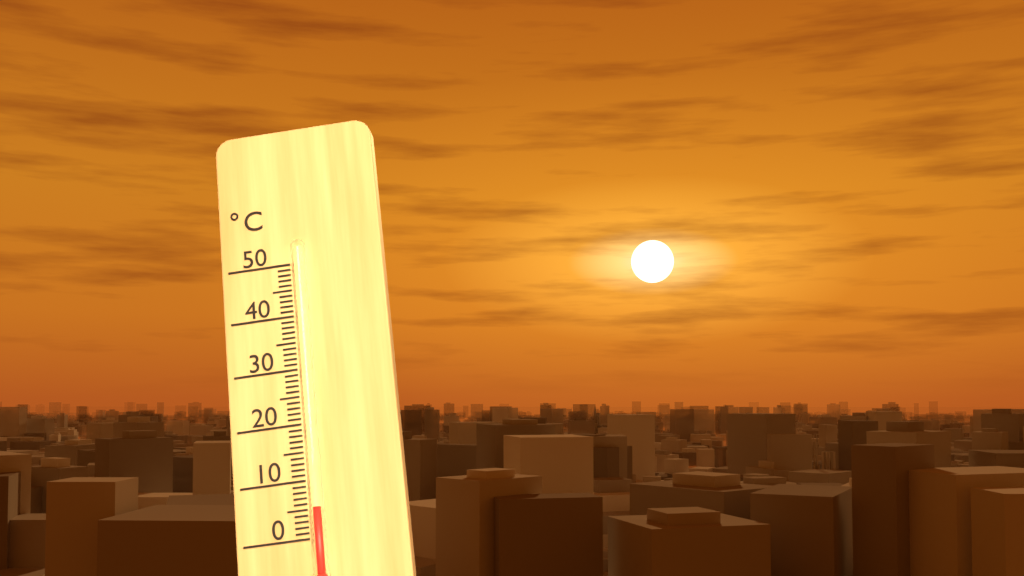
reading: 5 °C
